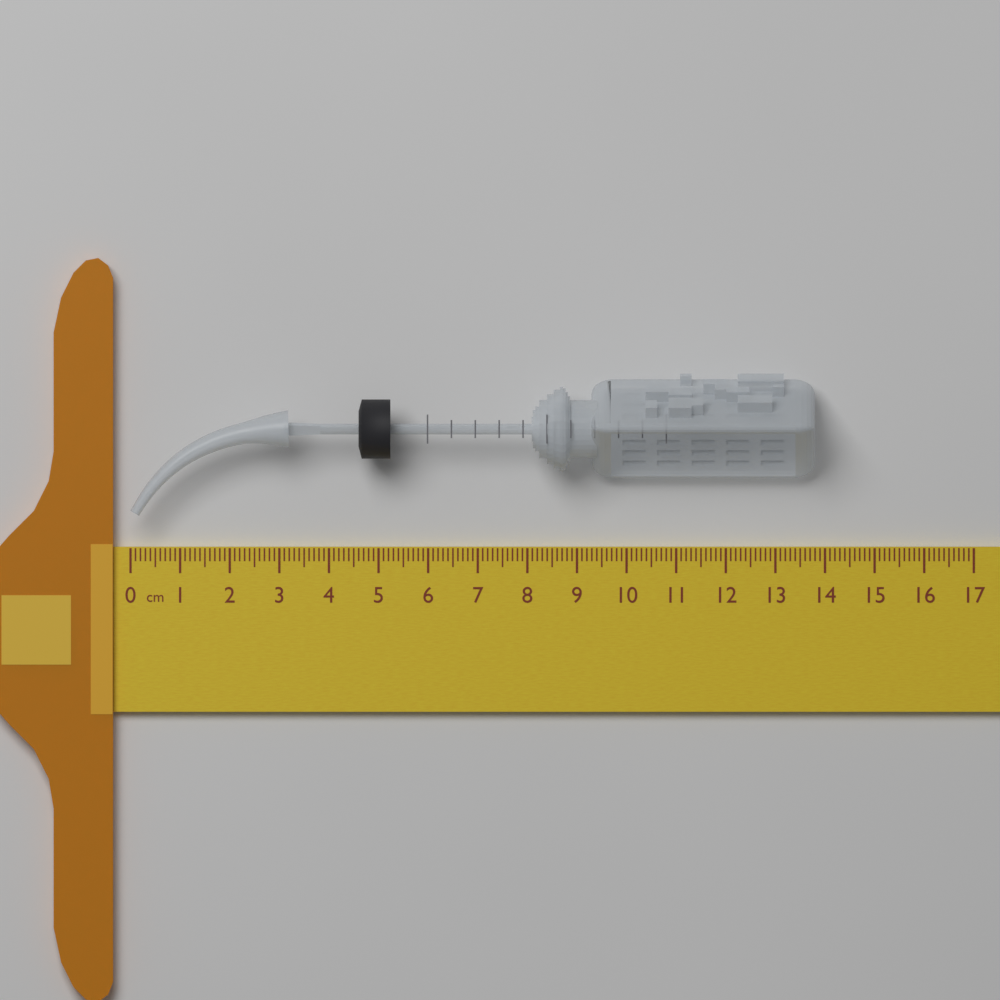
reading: 13.8 cm
